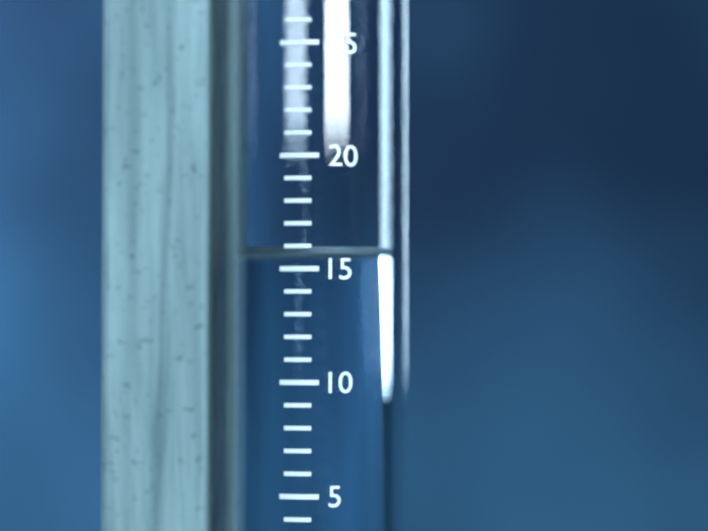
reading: 16 mm
